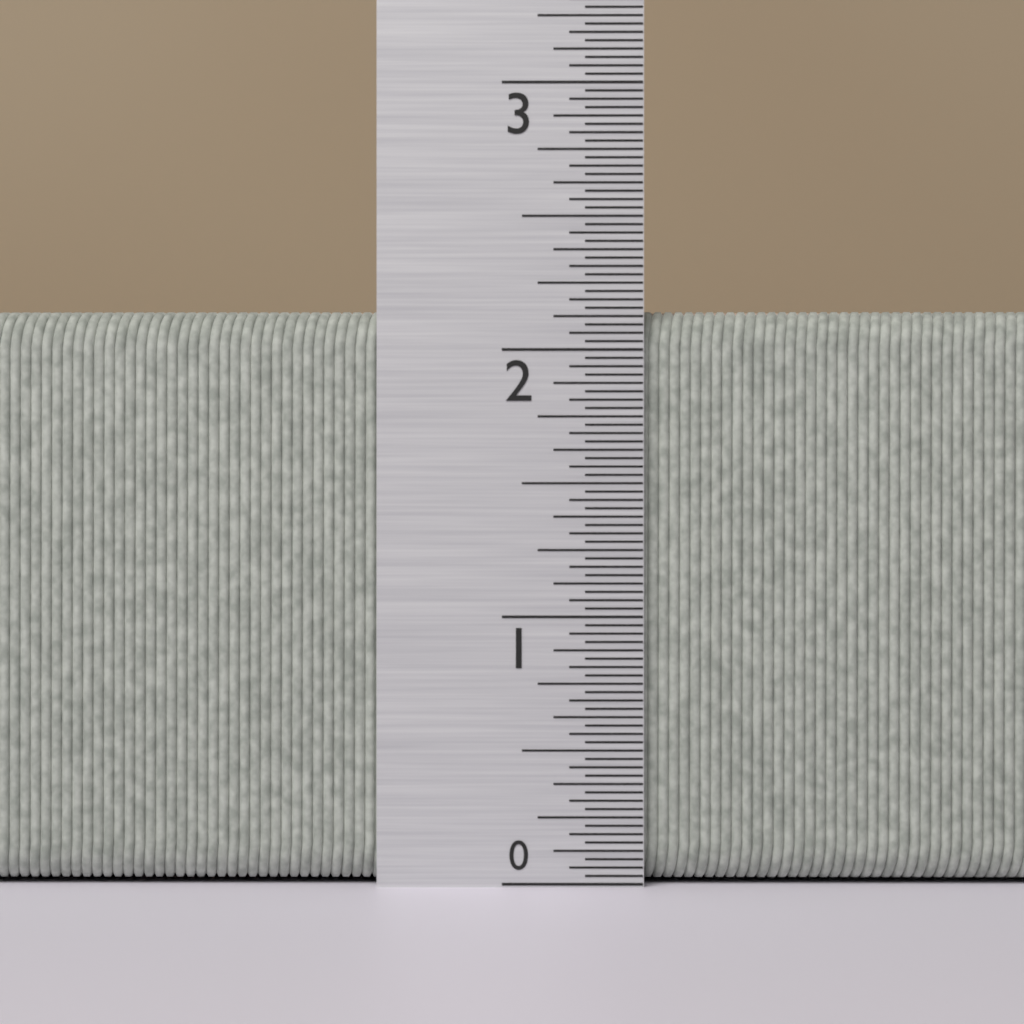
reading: 2.15625 in
